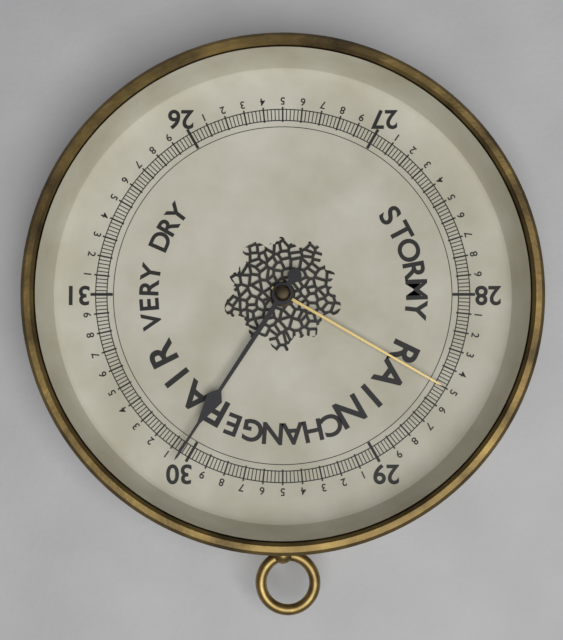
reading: 30.05 (no unit)
